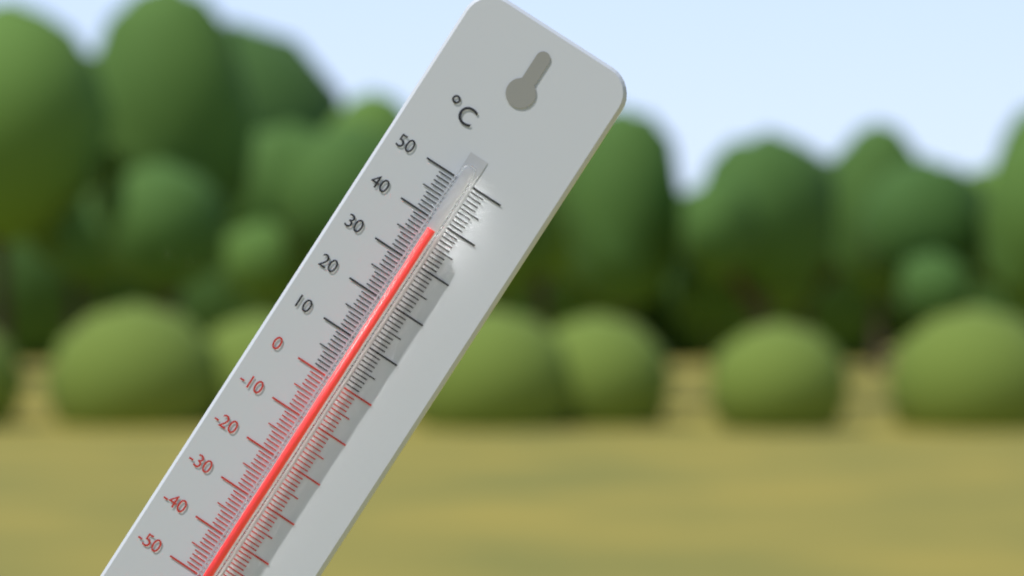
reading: 38 °C
